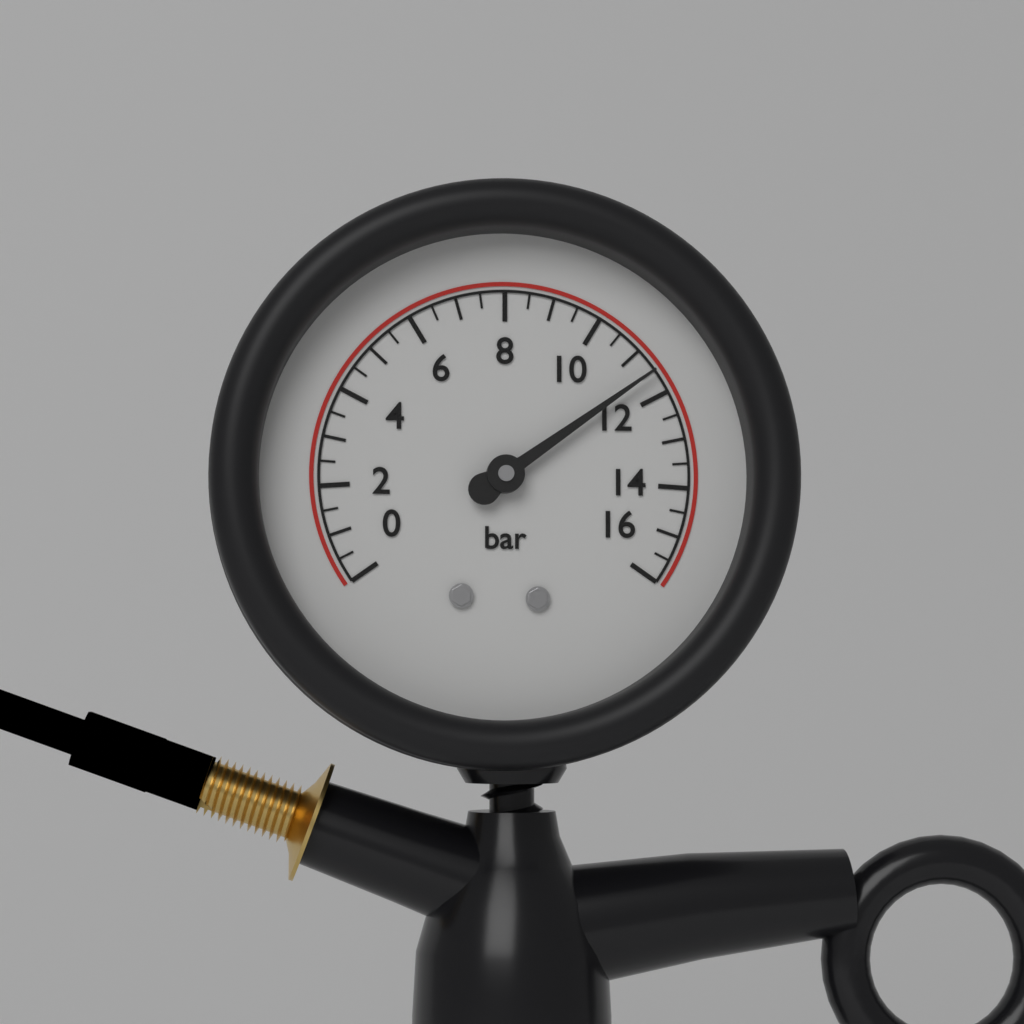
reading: 11.5 bar
